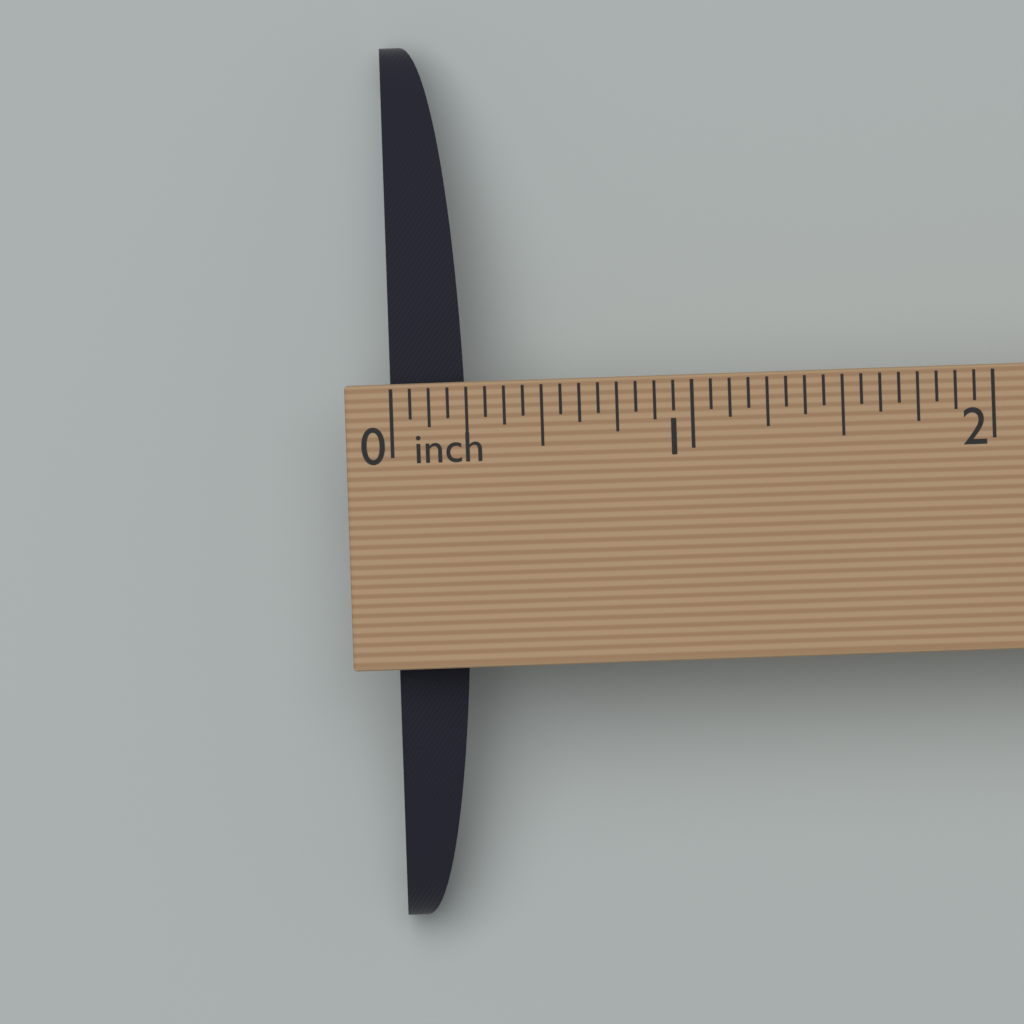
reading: 0.2500 in
